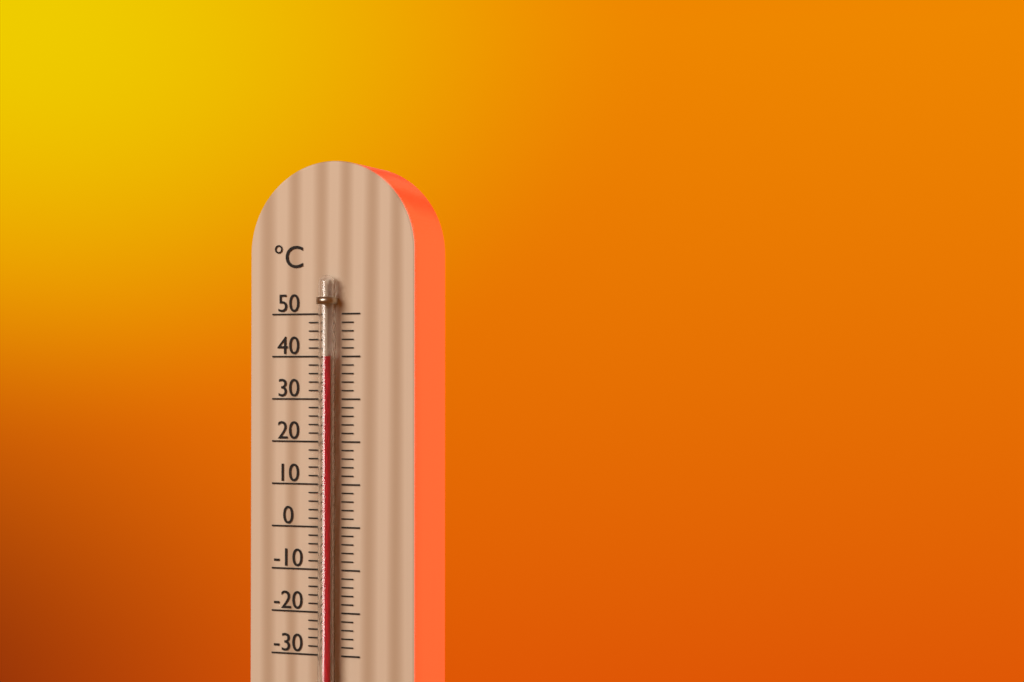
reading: 40 °C
